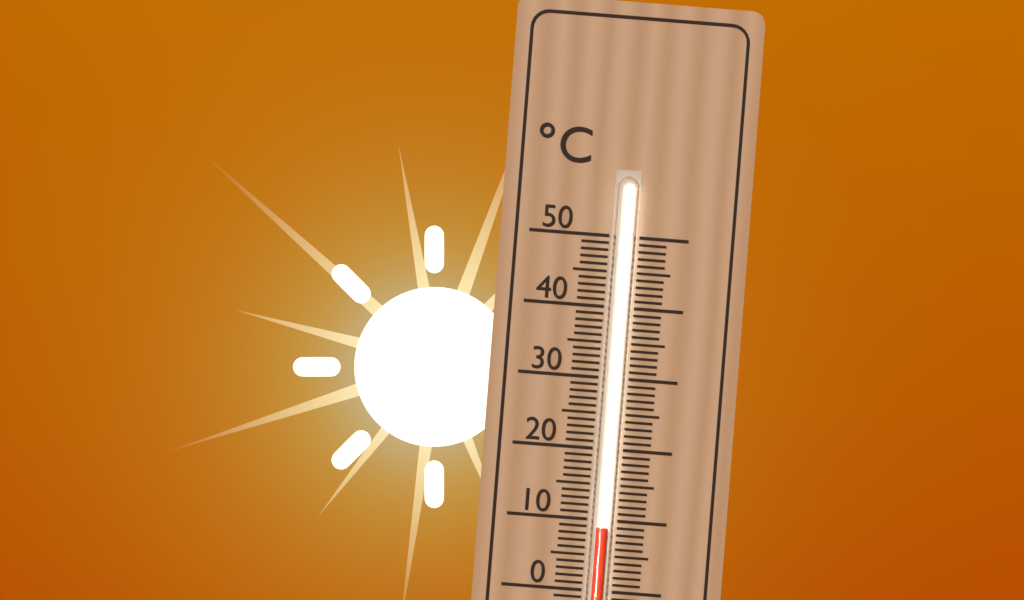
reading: 9 °C
